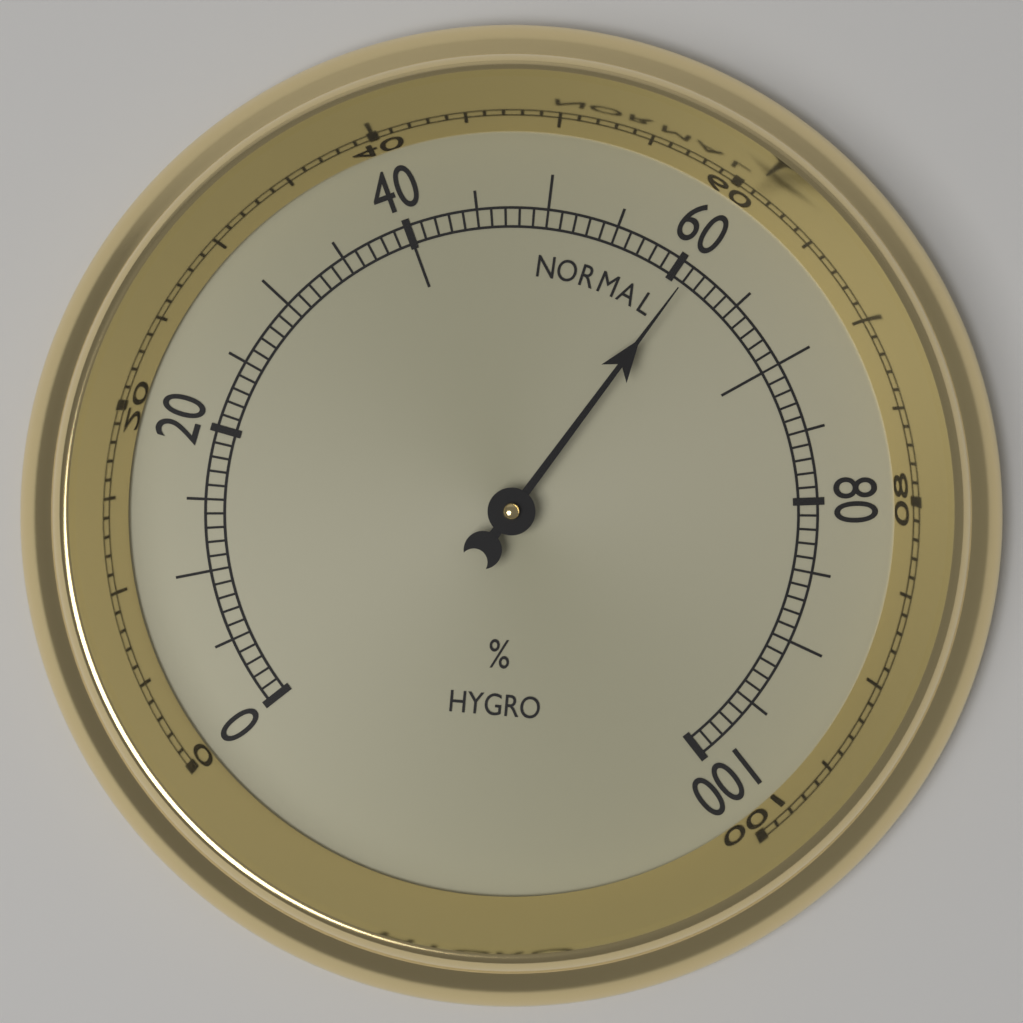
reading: 61 %
